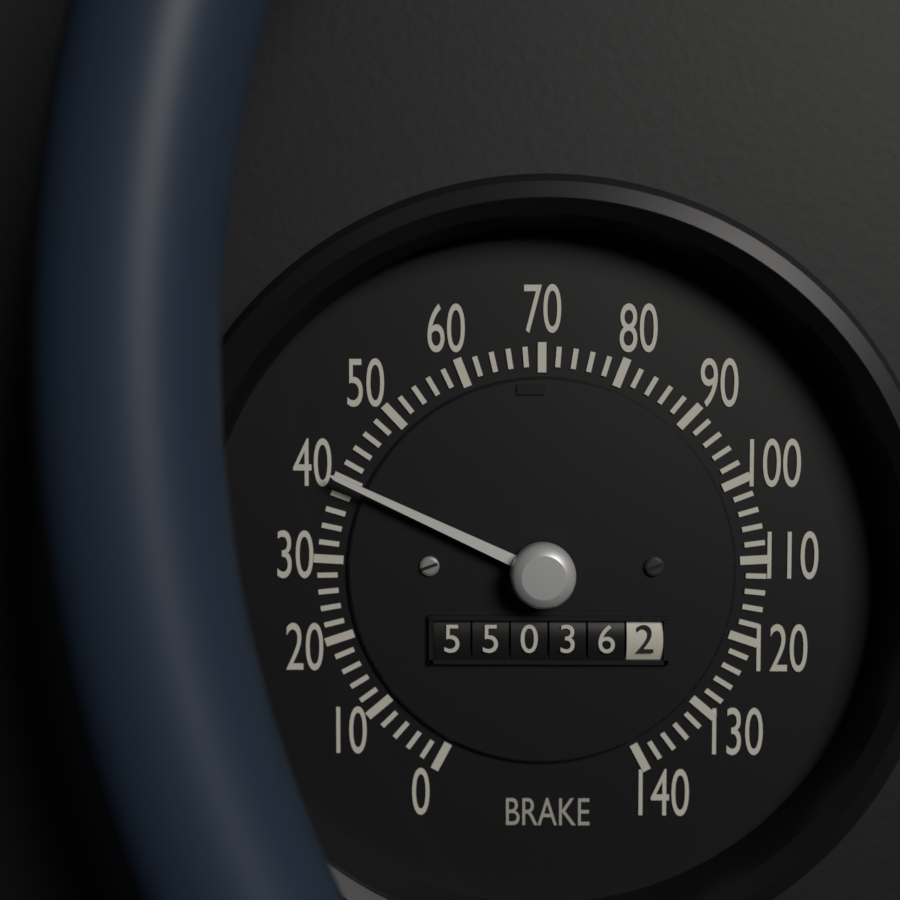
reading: 40 (no unit)
